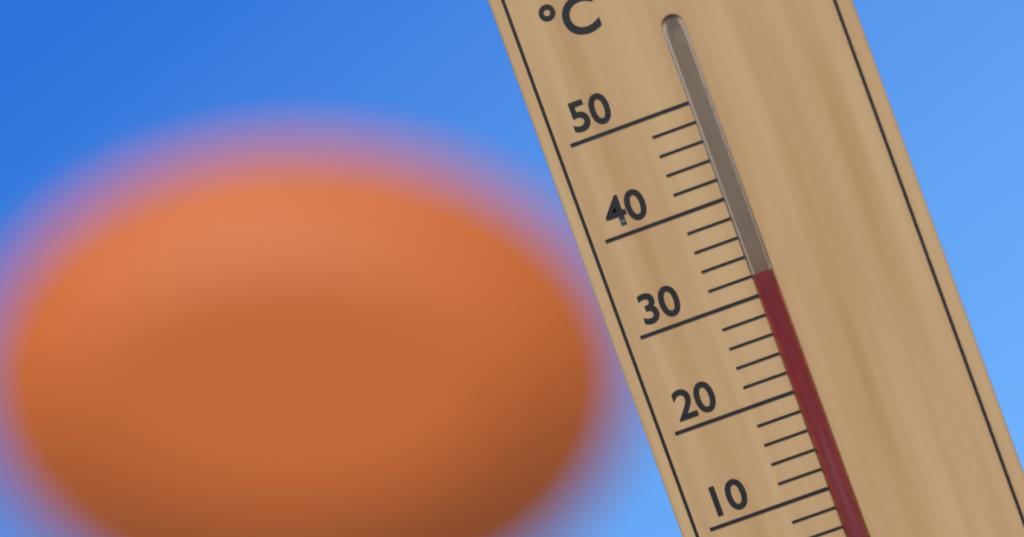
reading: 32 °C
